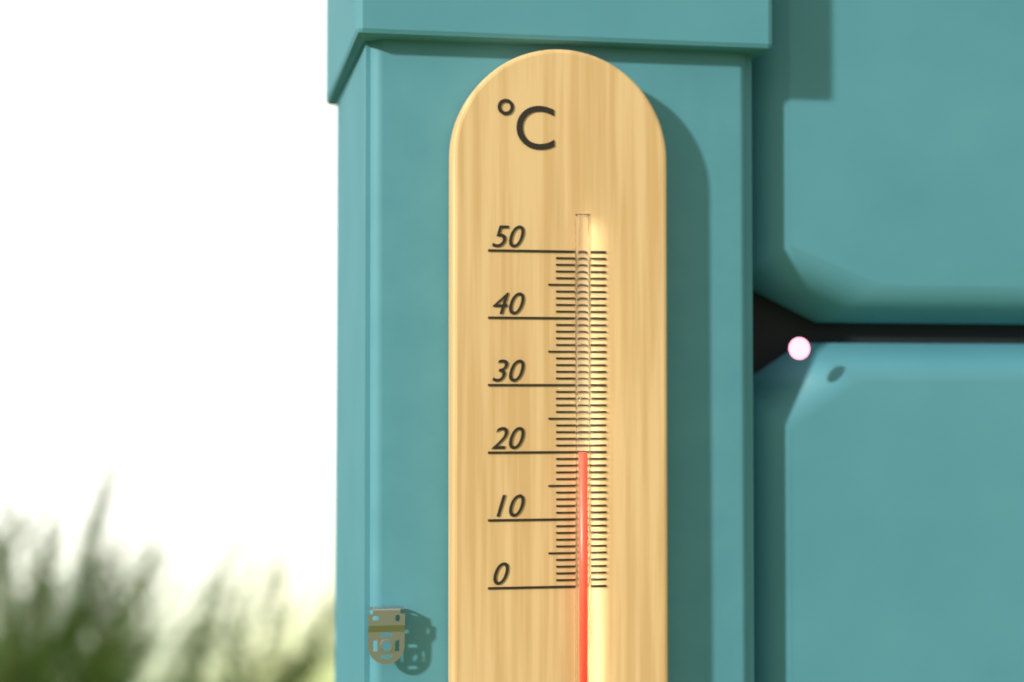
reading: 20 °C
